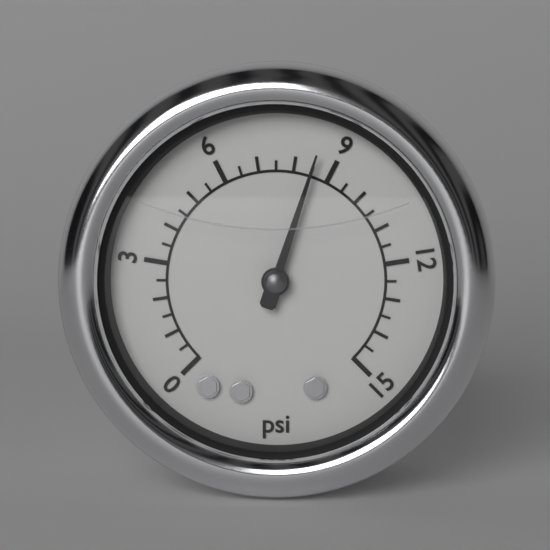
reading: 8.5 psi
